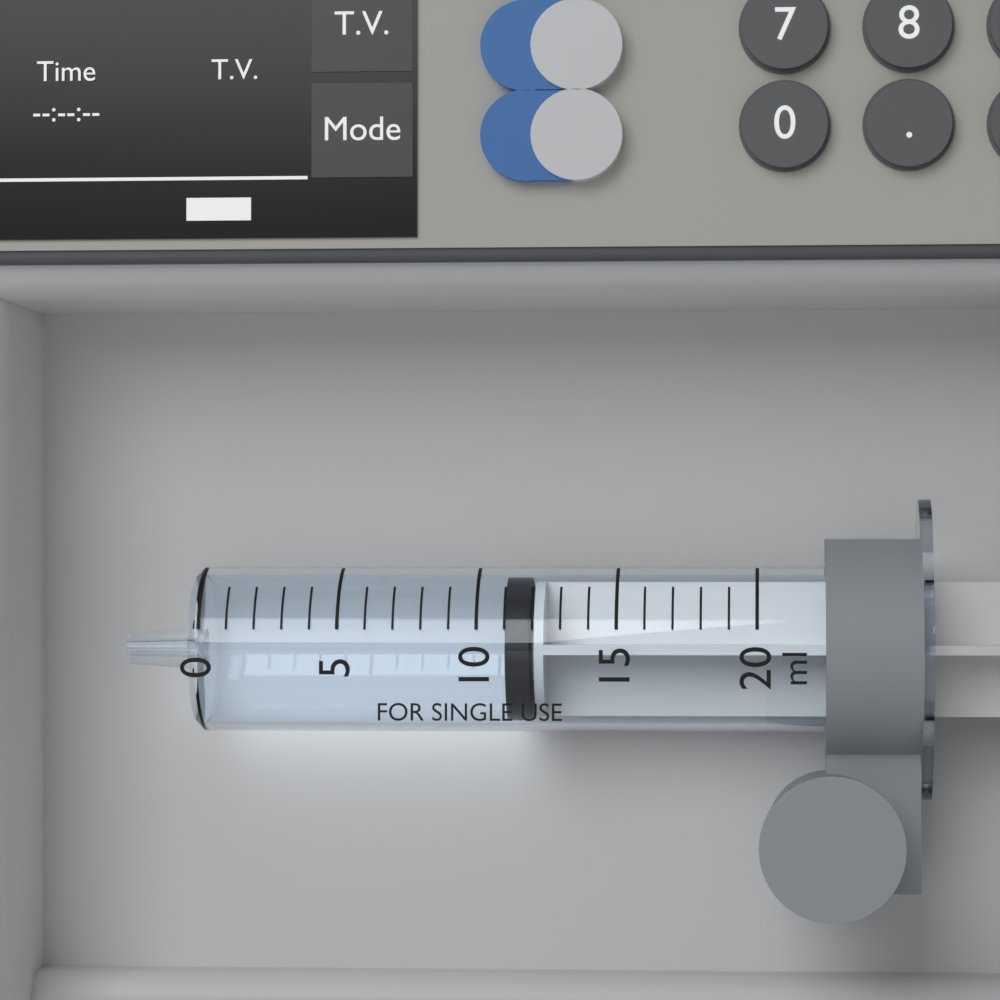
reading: 11 ml
